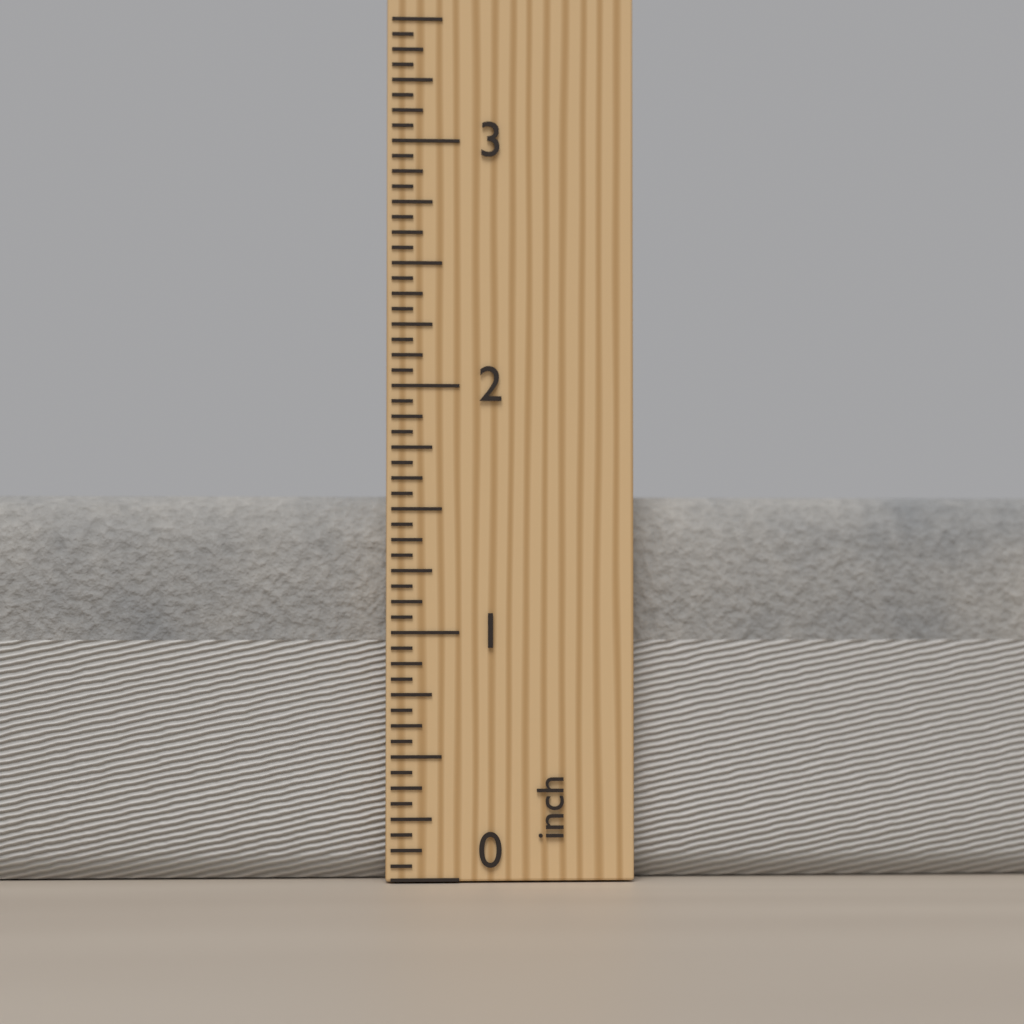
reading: 1.5625 inch
